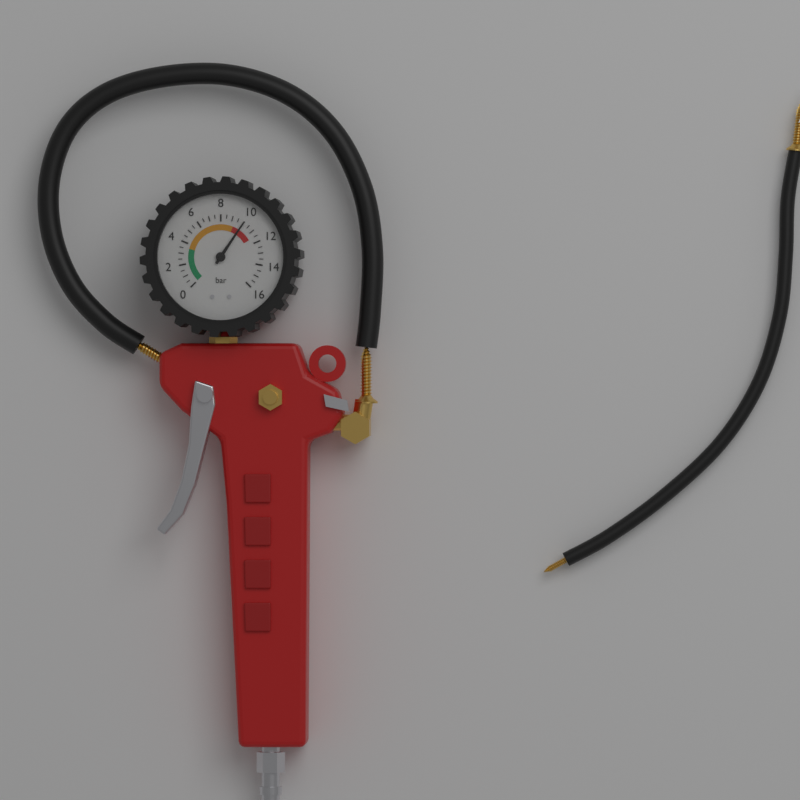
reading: 10.0 bar
